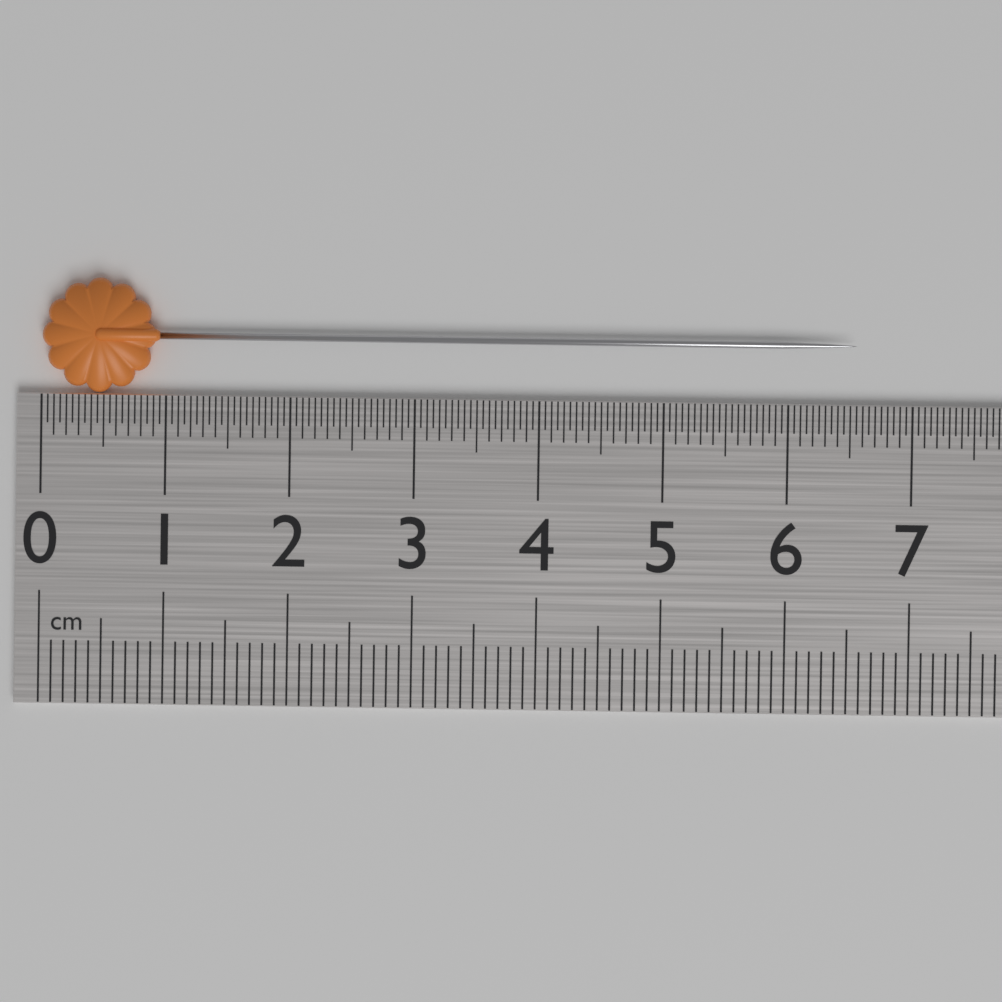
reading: 6.55 cm
